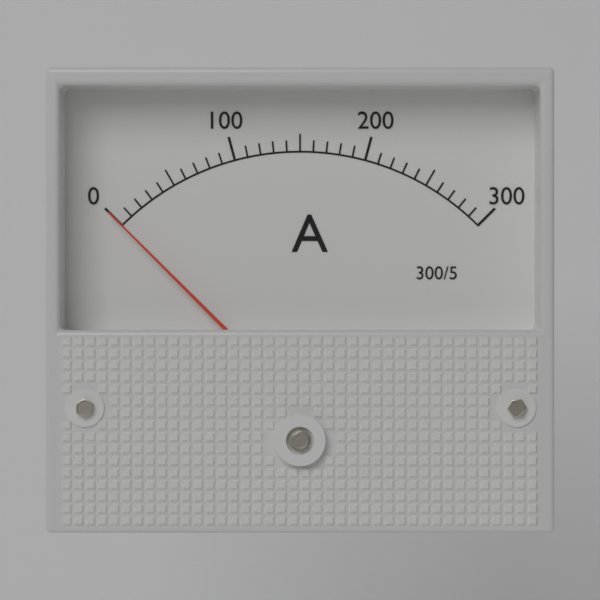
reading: 0 A
